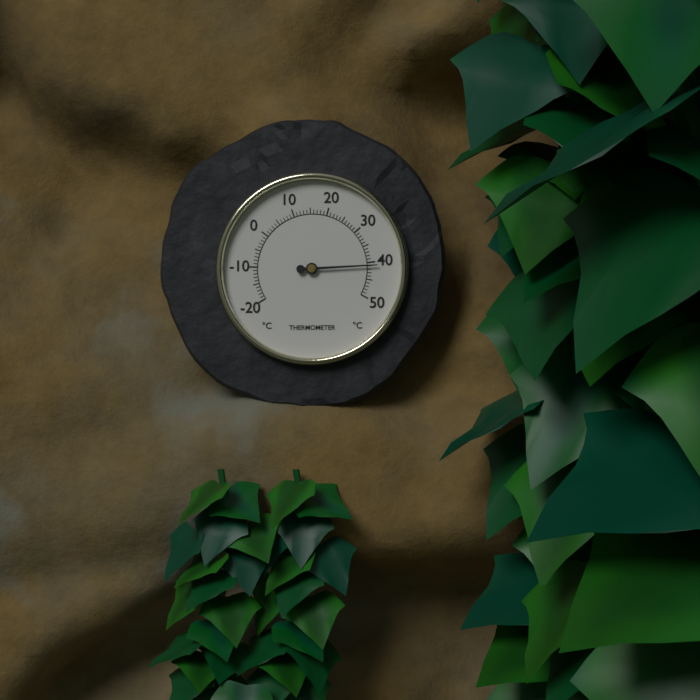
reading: 41 °C
